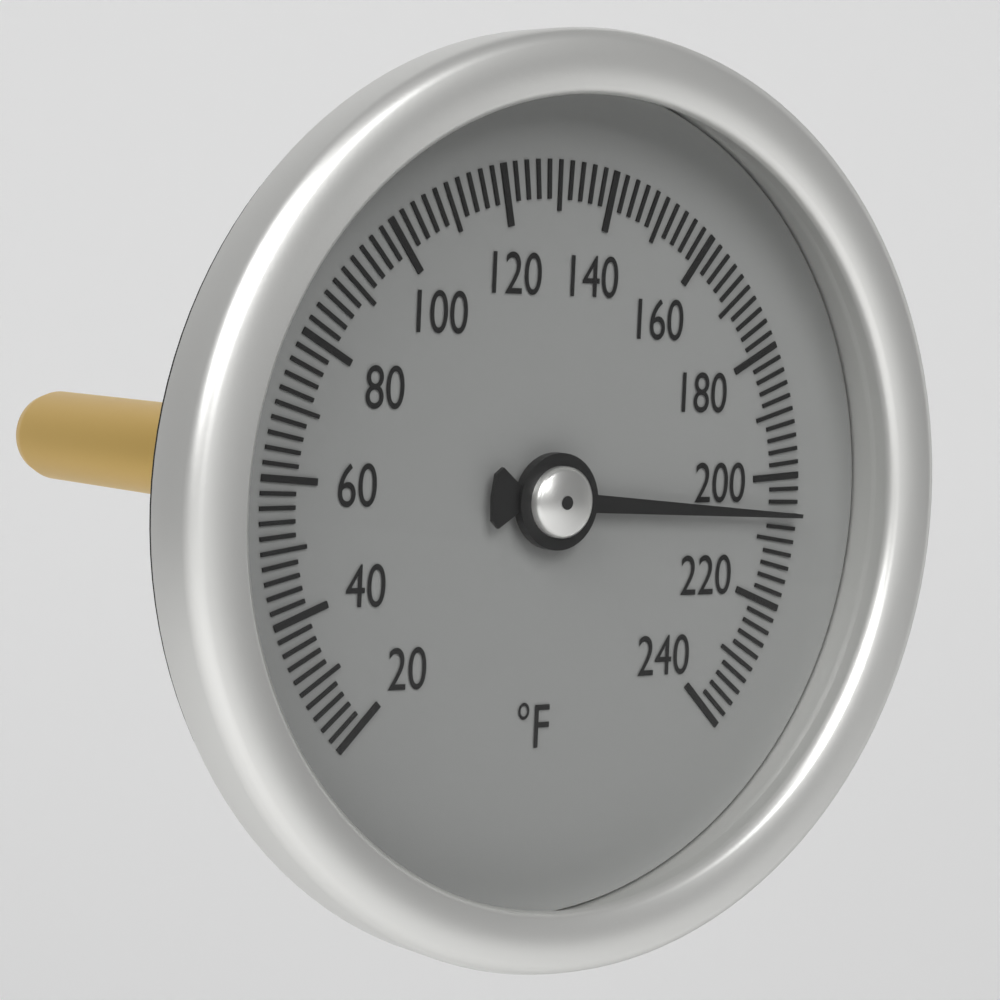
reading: 206 °F
